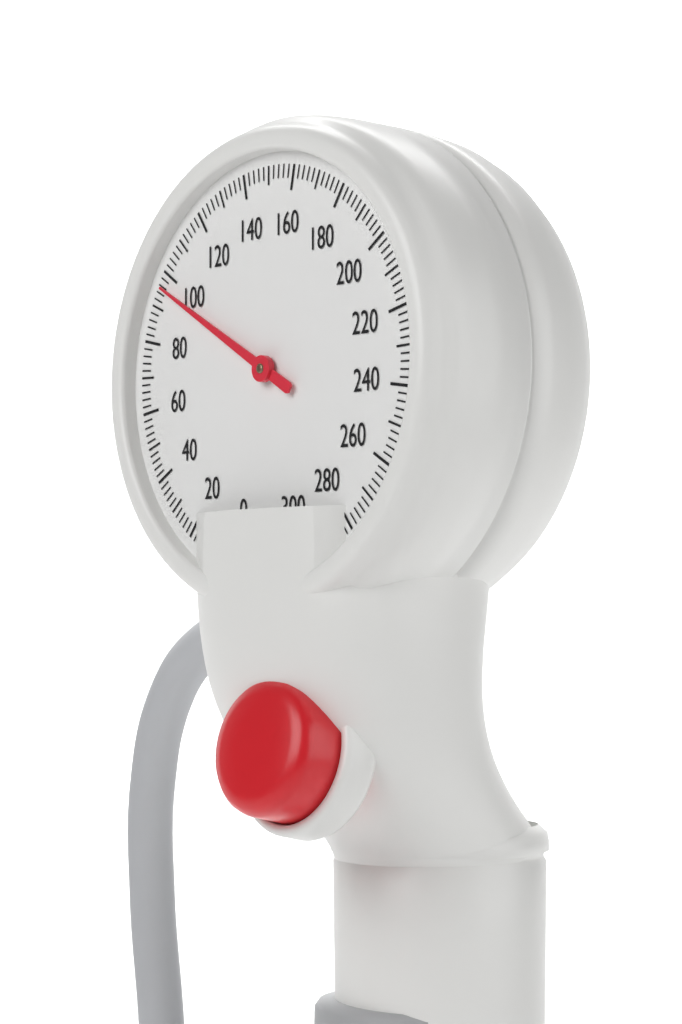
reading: 96 mmHg
